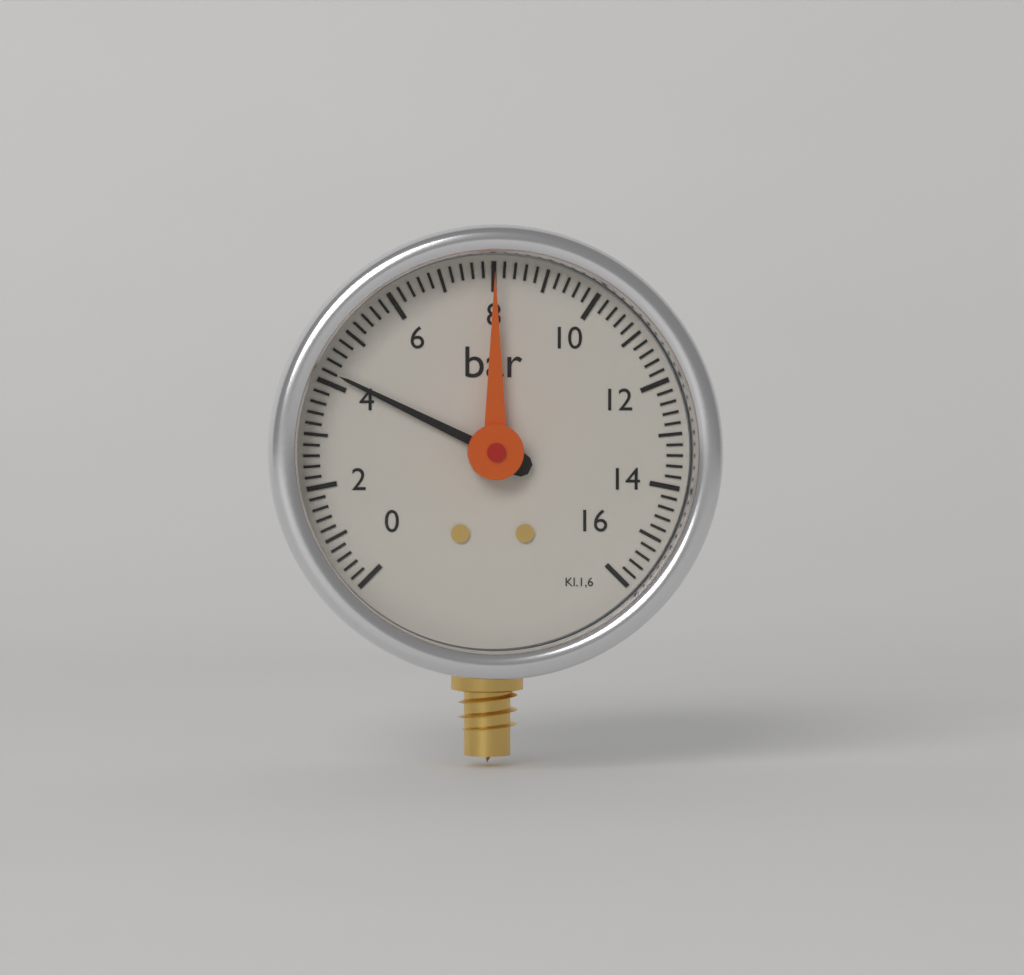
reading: 4.2 bar
